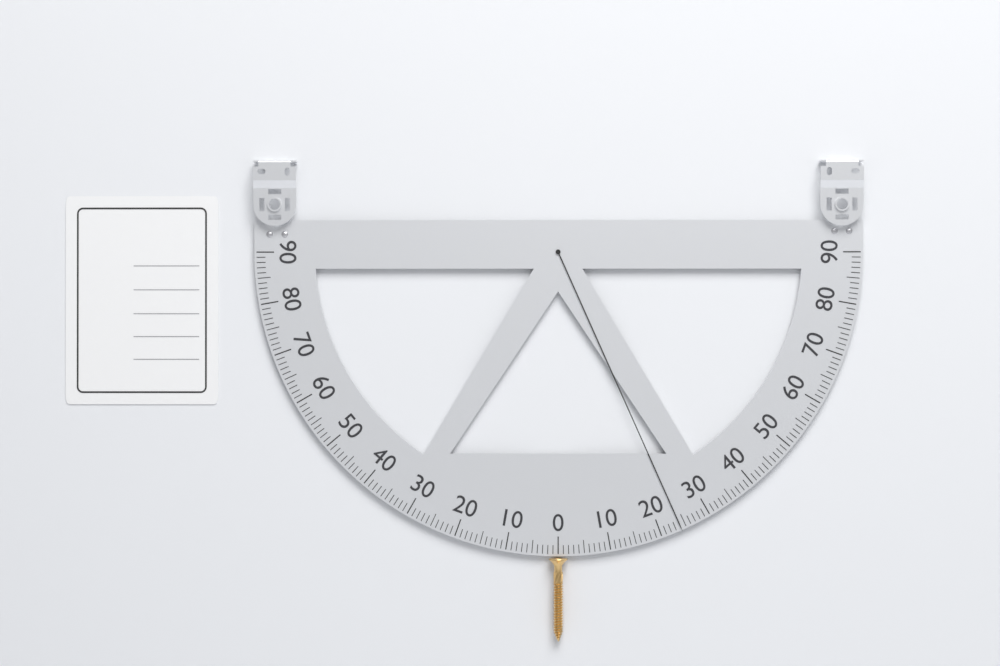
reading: 24 (no unit)
